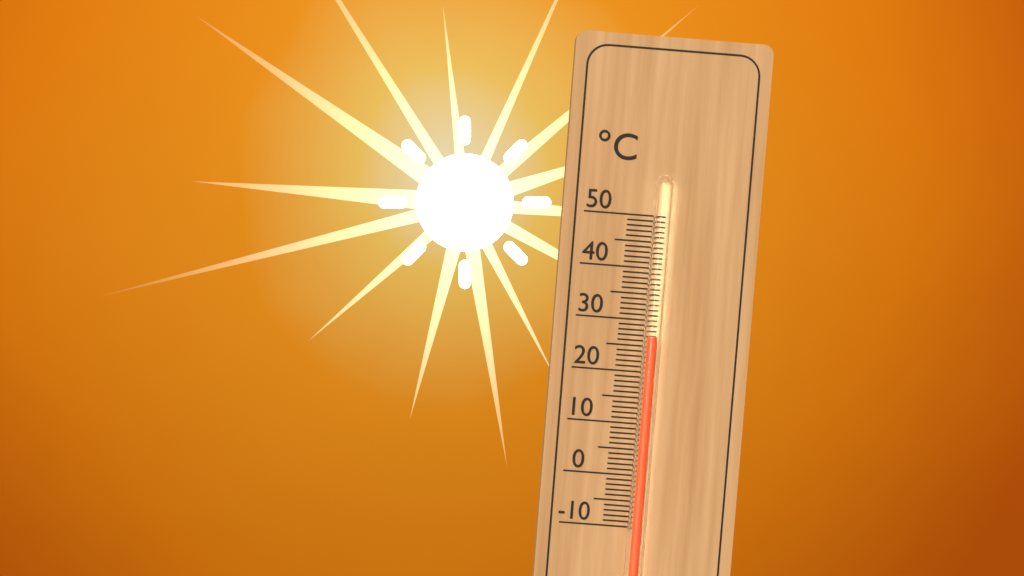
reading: 27 °C
